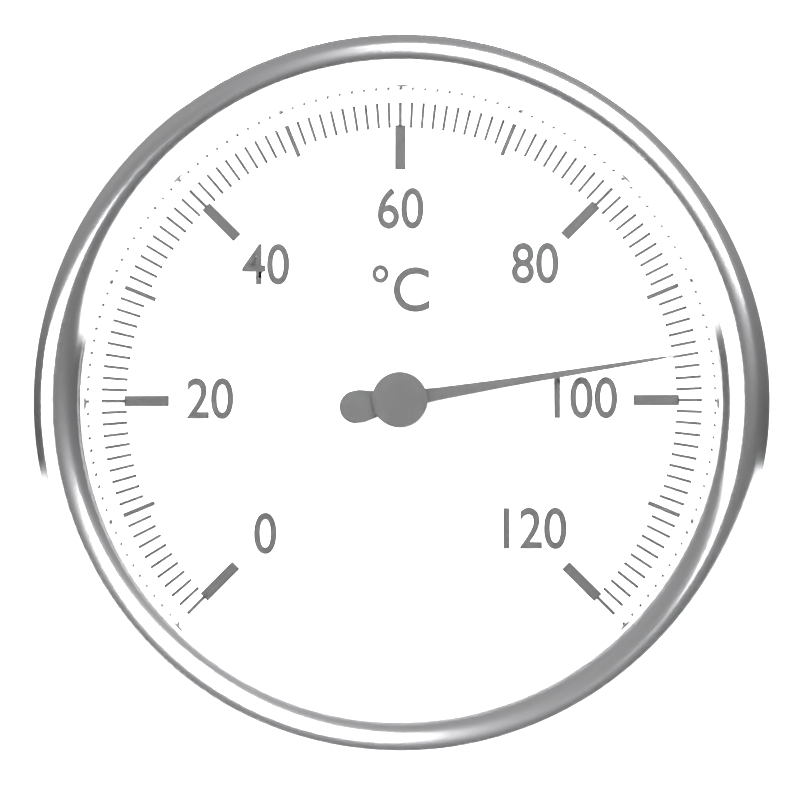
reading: 96 °C
